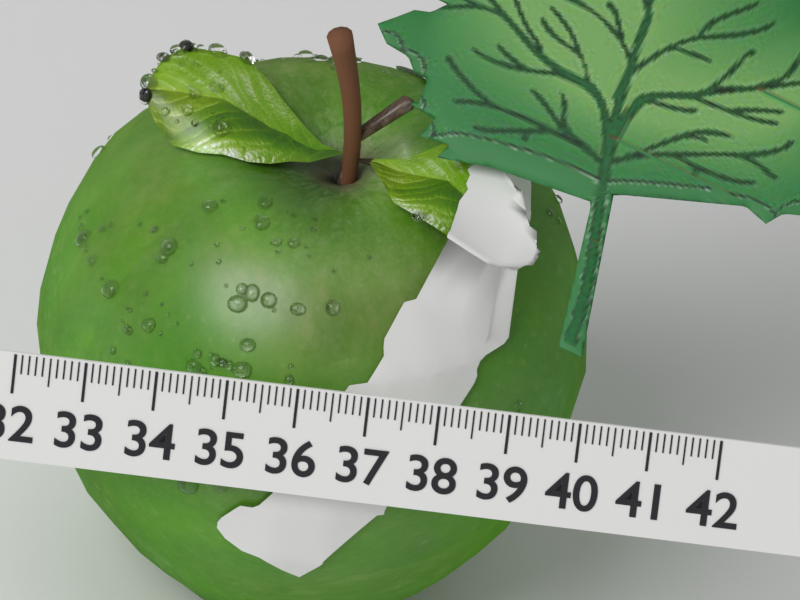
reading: 40.0 (no unit)
